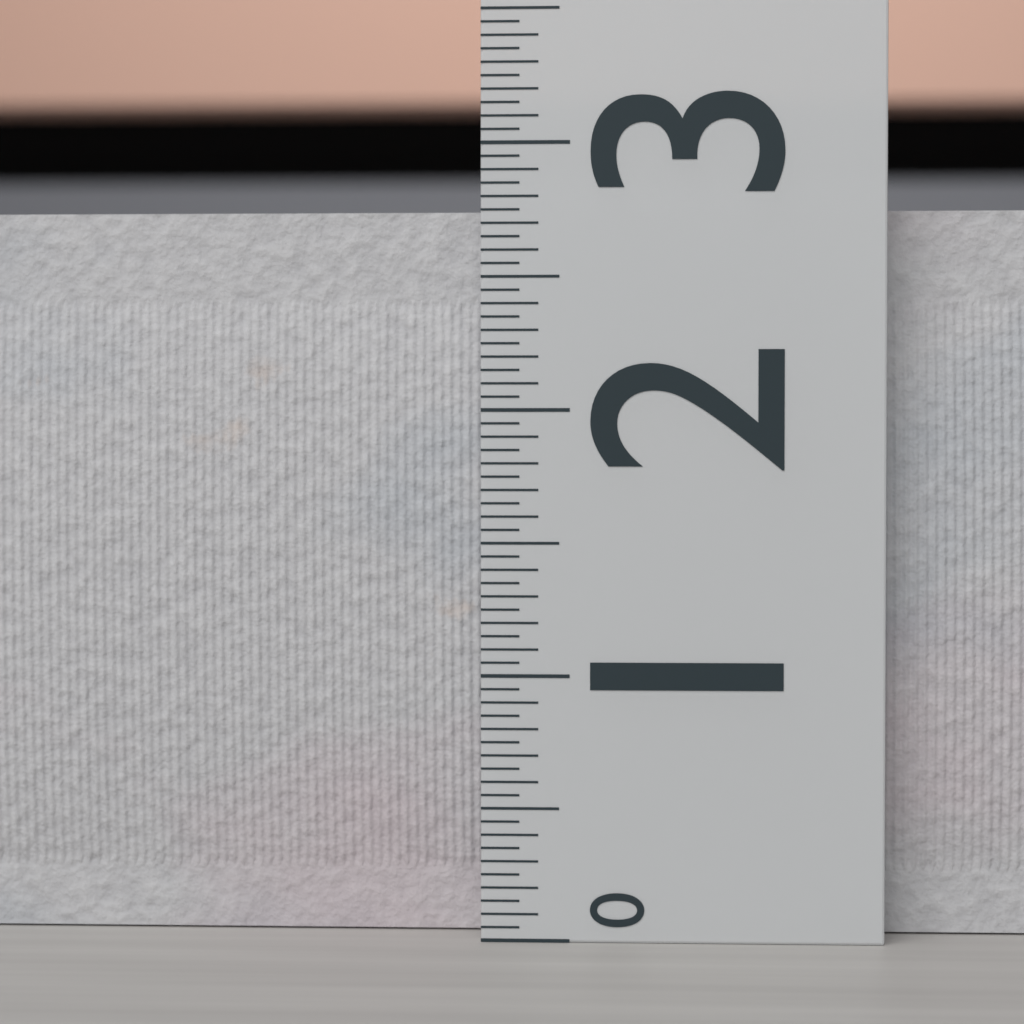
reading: 2.80 (no unit)
